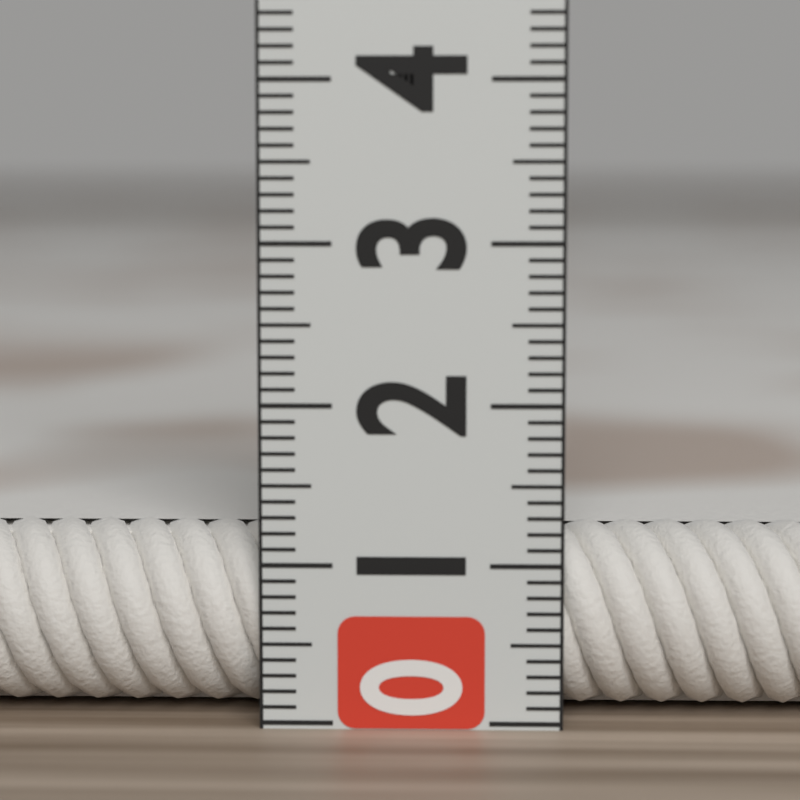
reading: 1.2 (no unit)
